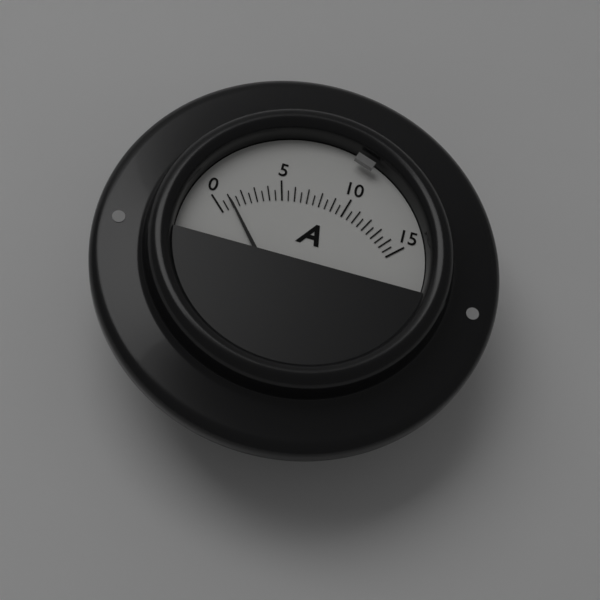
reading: 1.0 A
